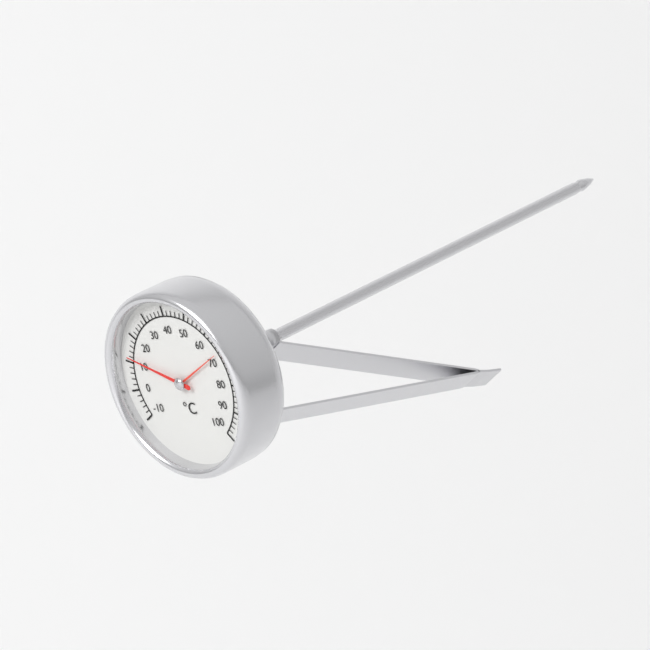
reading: 12 °C
